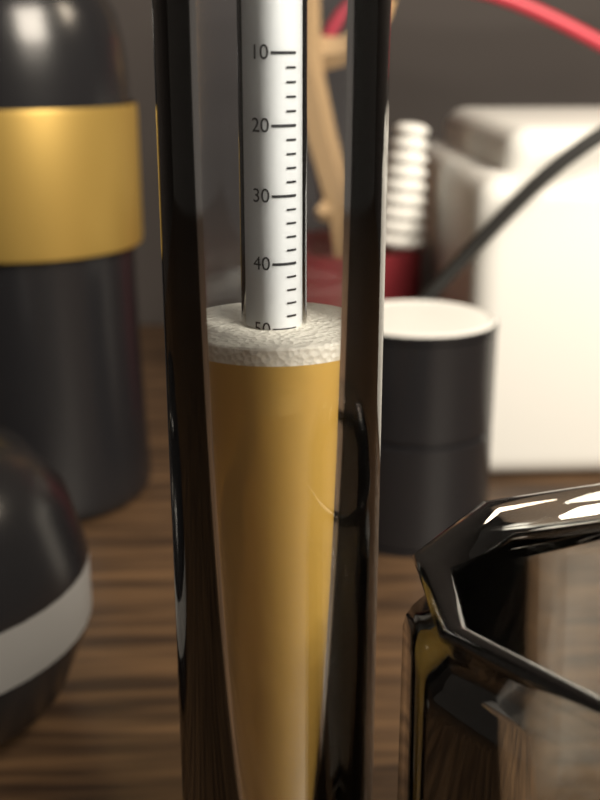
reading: 50 (no unit)
